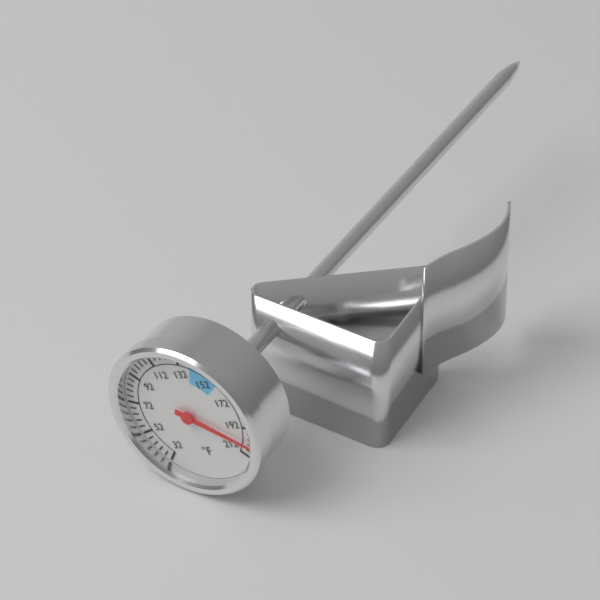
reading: 204 °F
